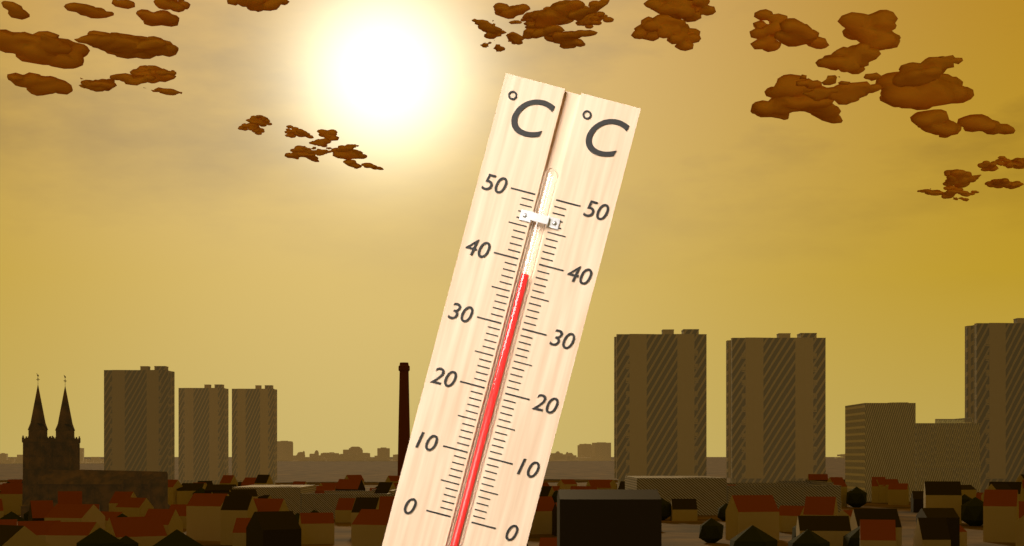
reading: 38 °C
